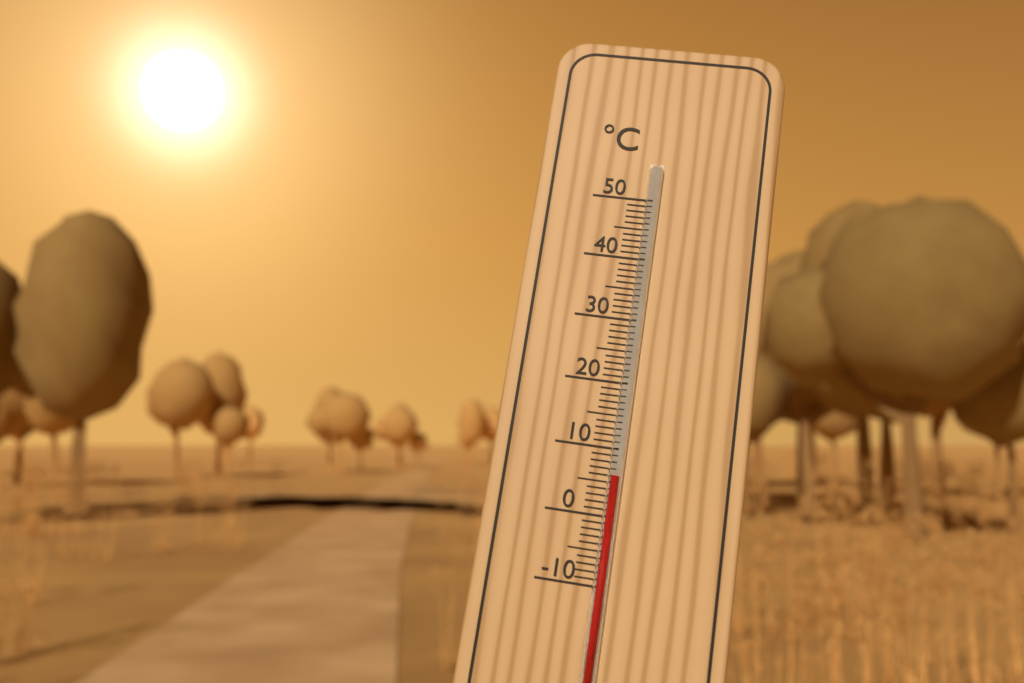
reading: 6 °C
